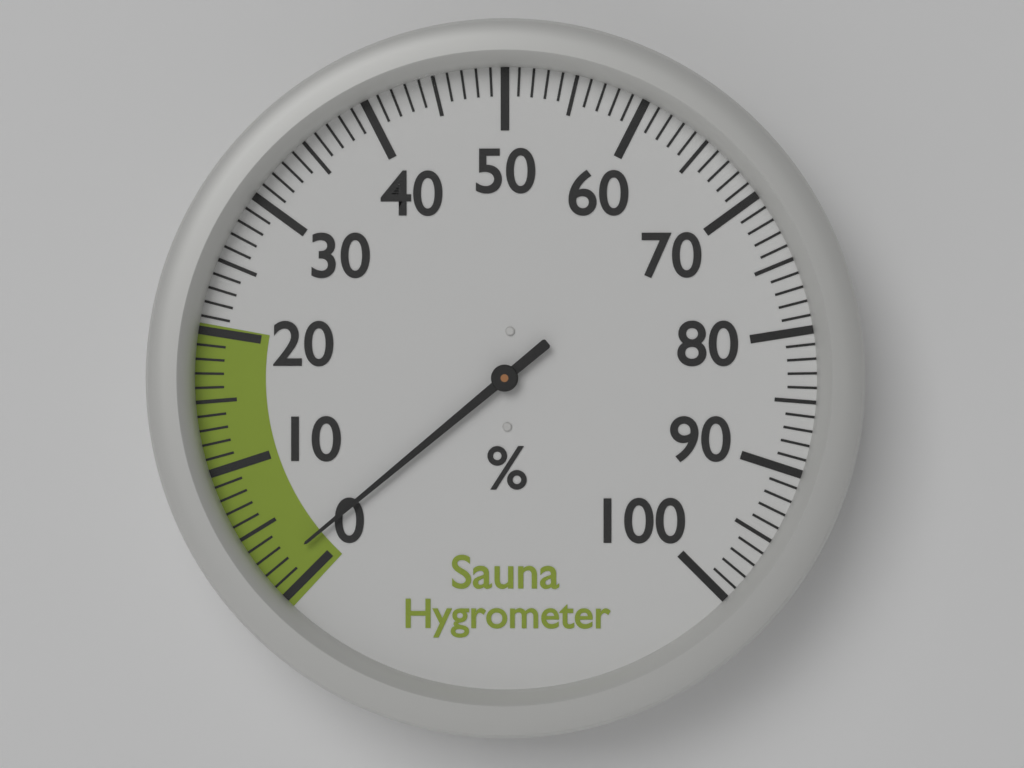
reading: 2 %
